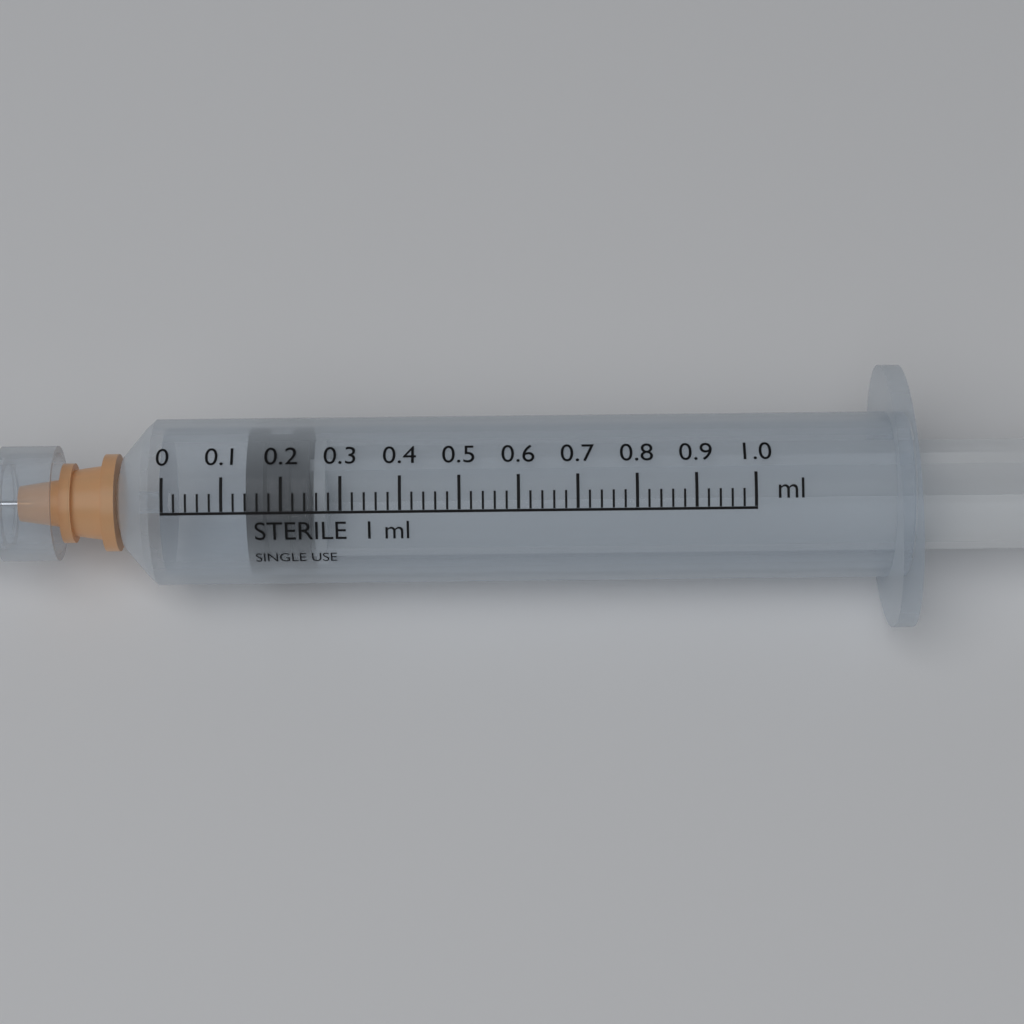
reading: 0.14 ml
